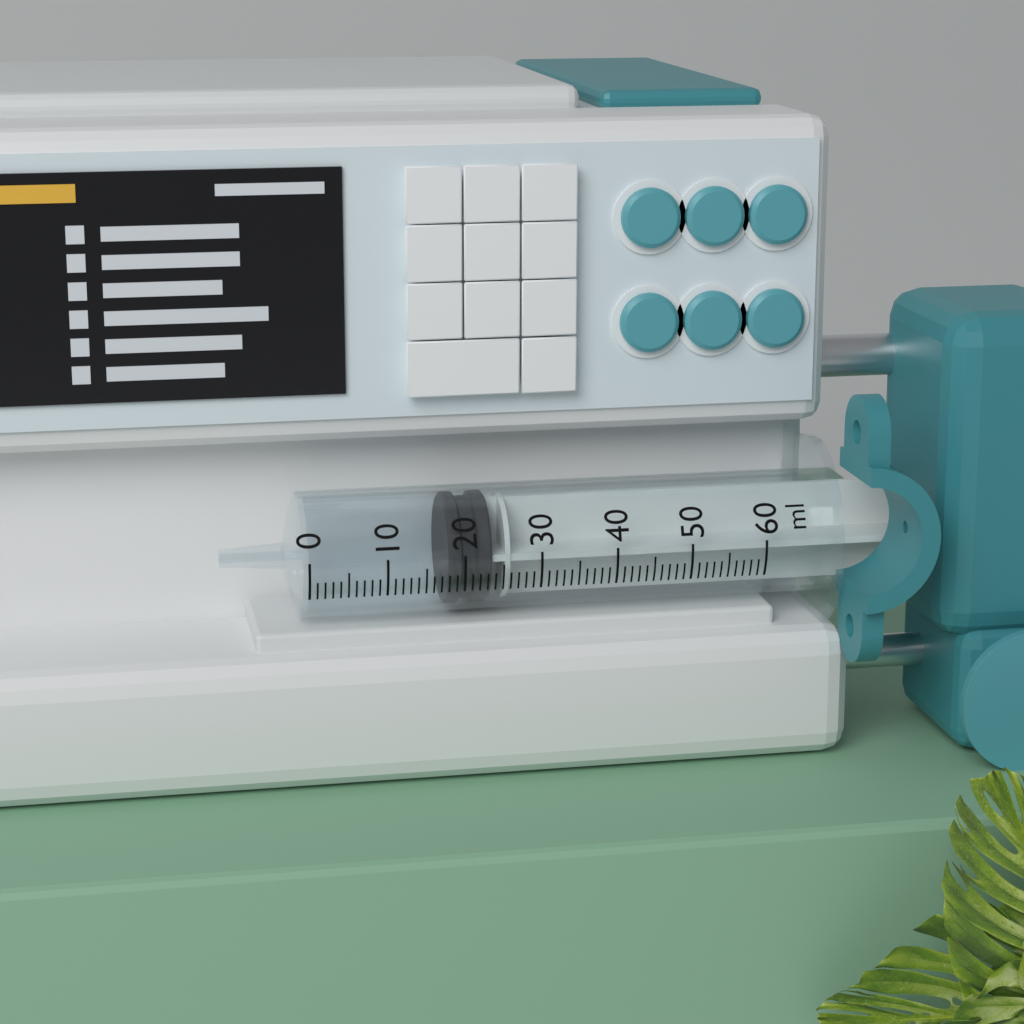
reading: 18 ml
